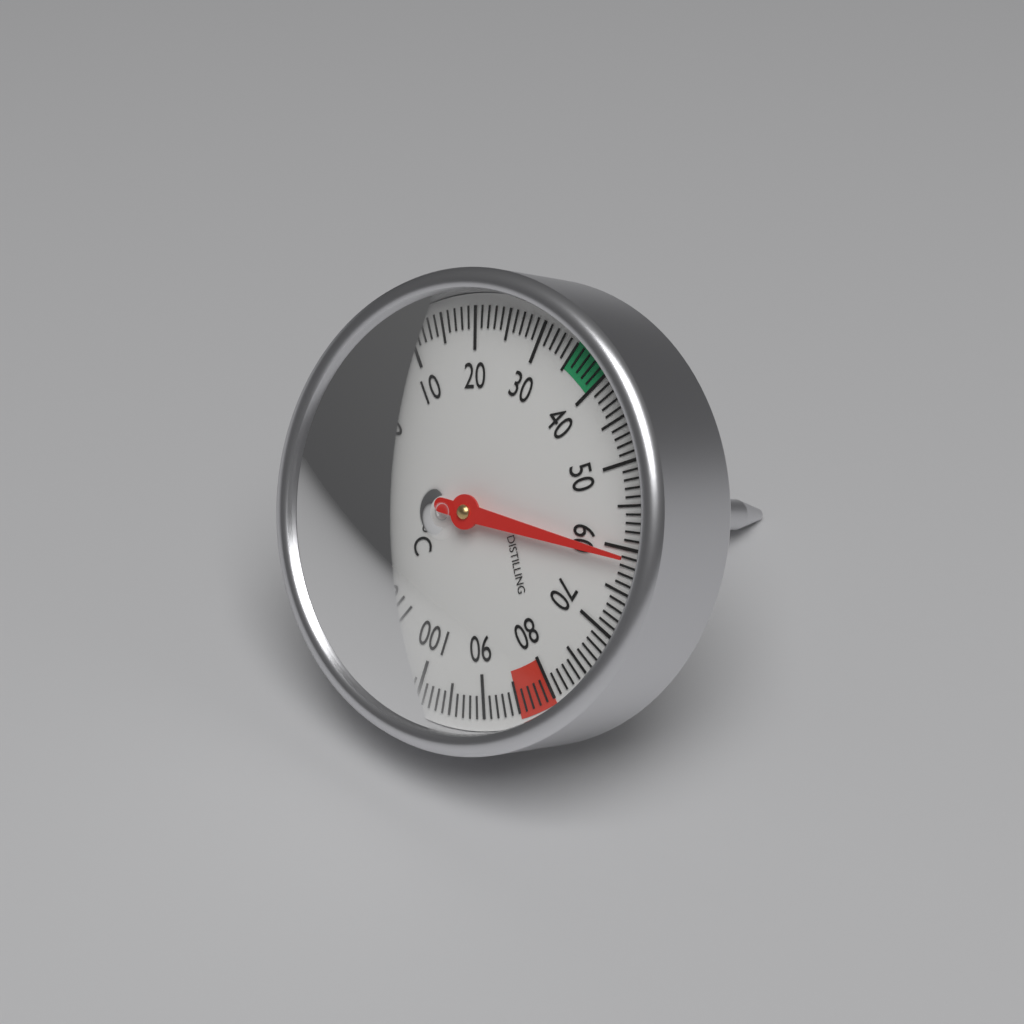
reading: 61 °C
